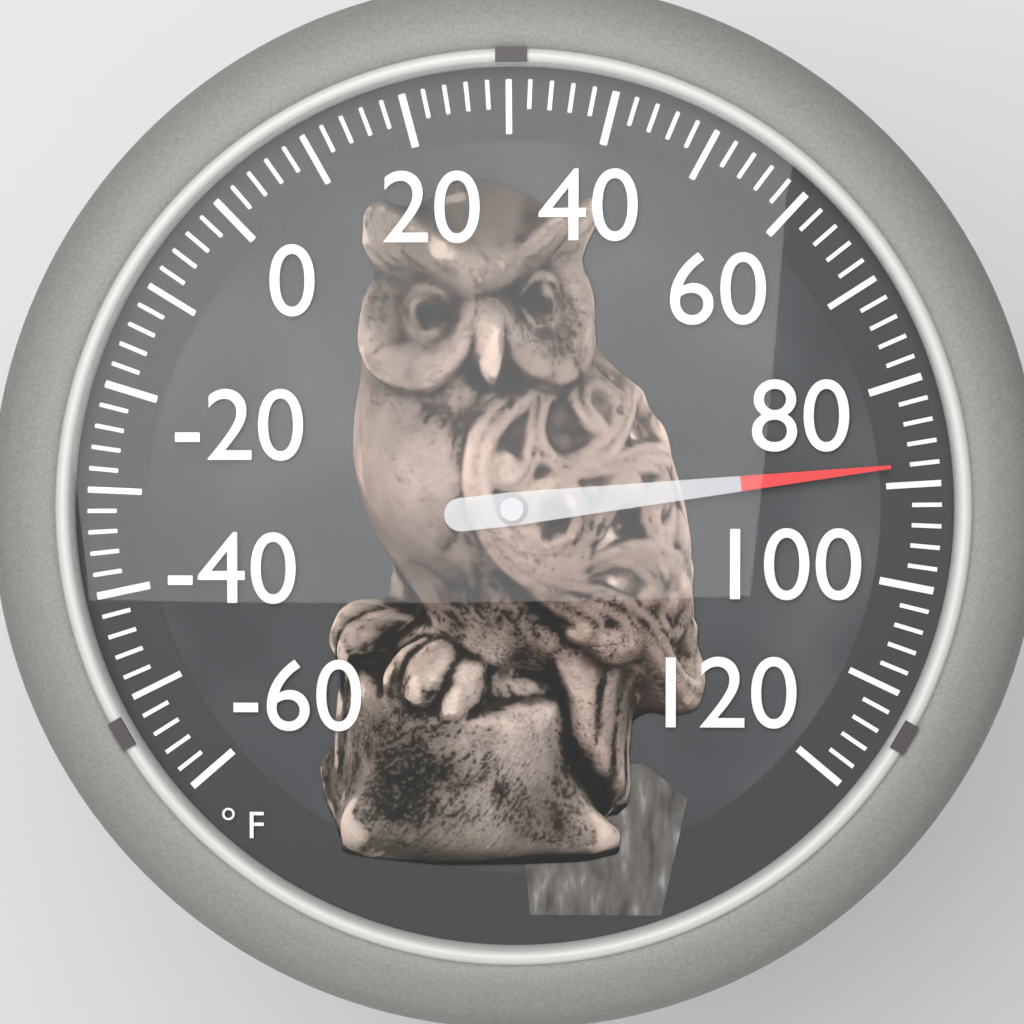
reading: 88 °F
